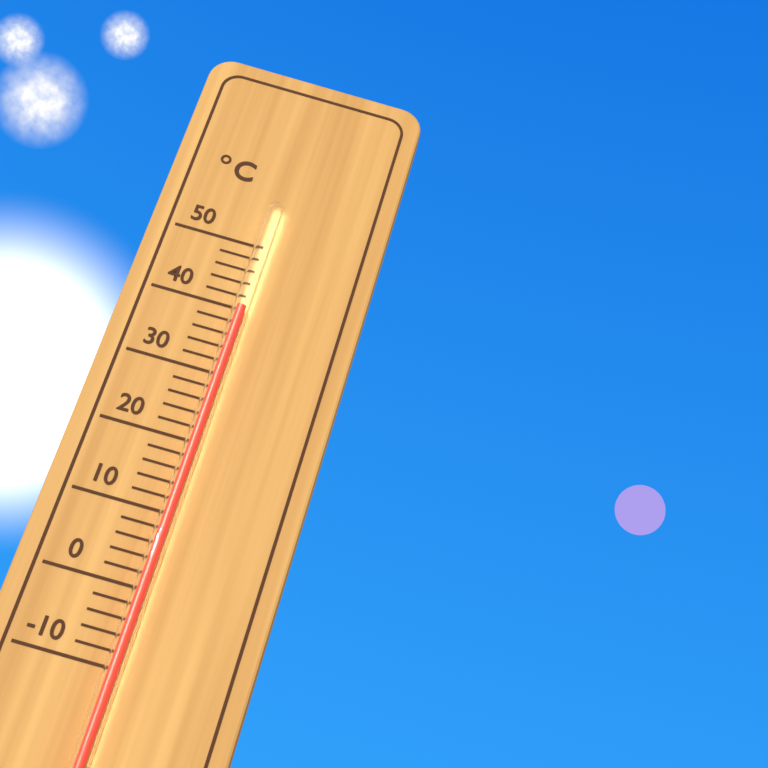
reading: 40 °C
